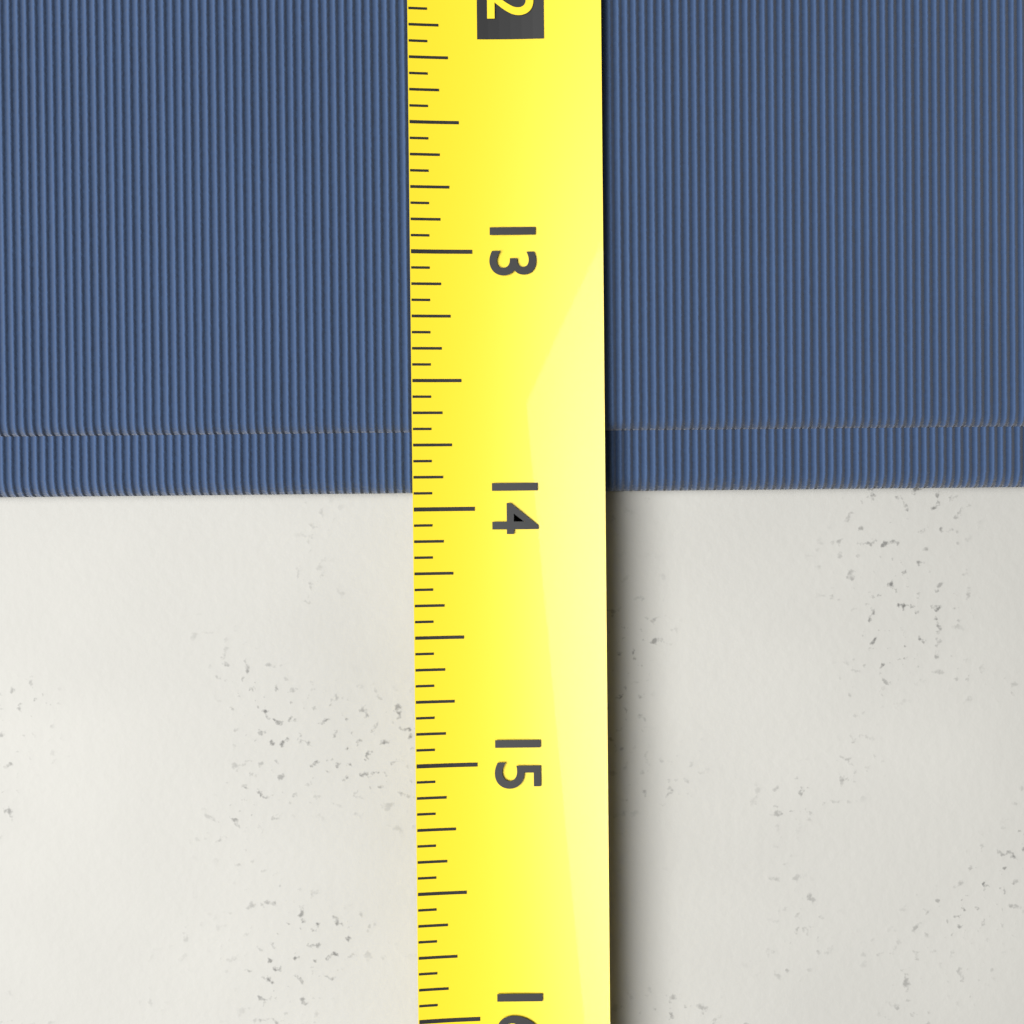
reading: 13.9375 (no unit)
